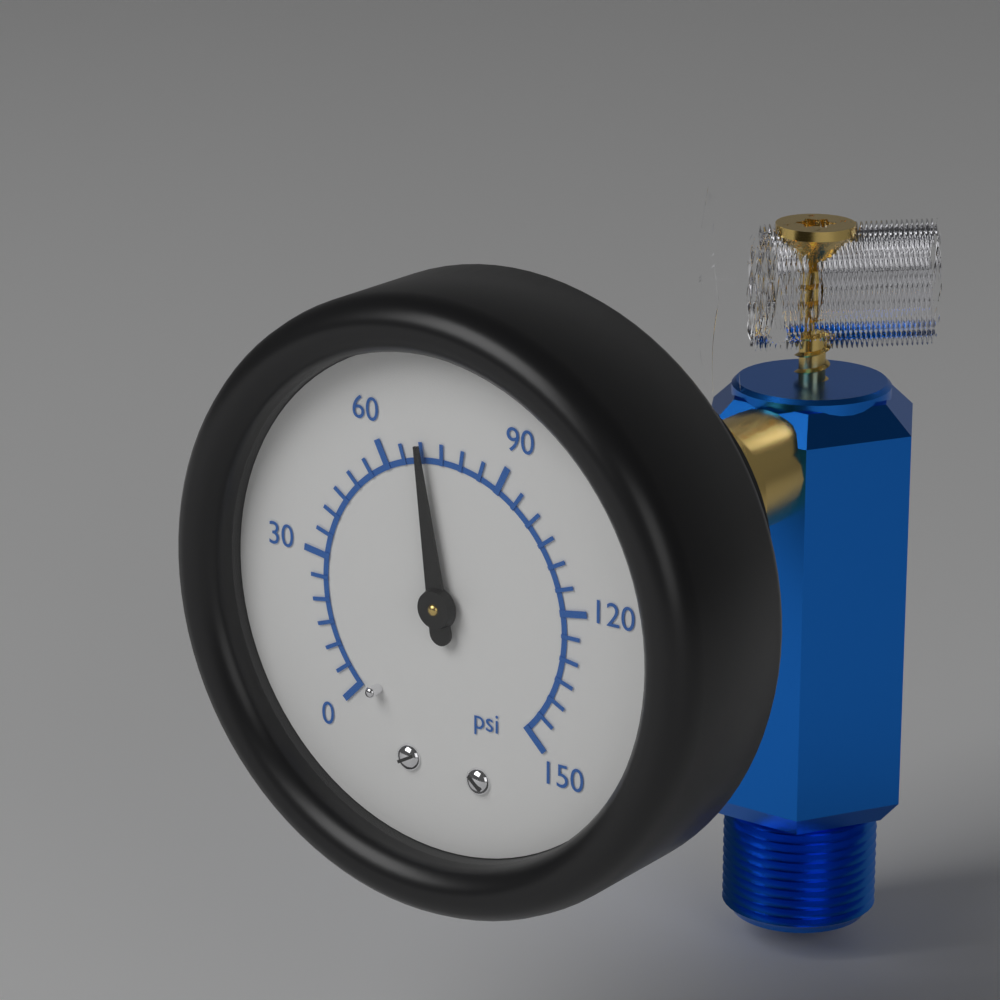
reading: 70 psi
